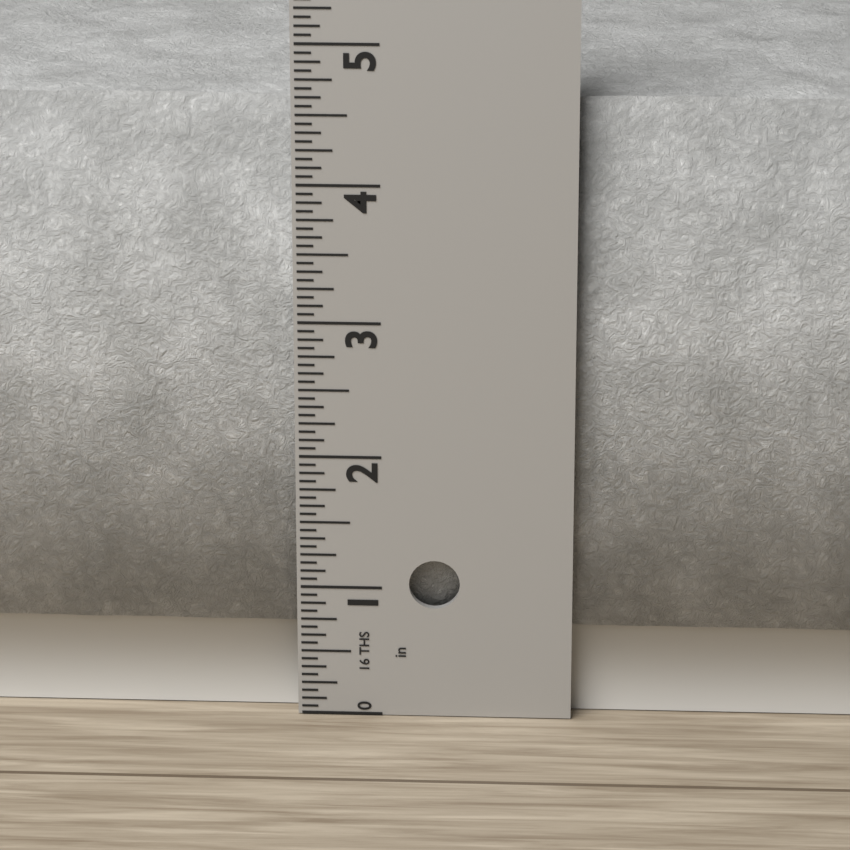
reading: 4.6250 in
